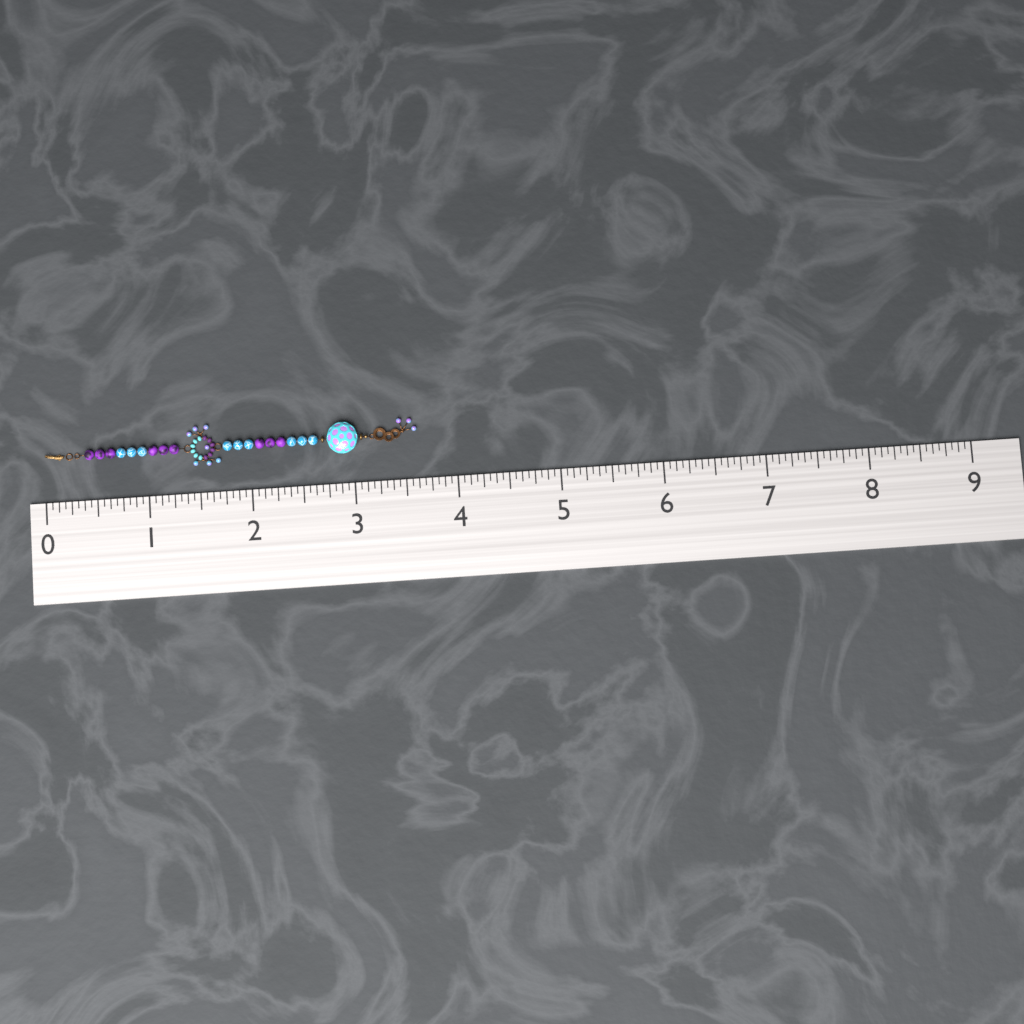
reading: 3.6250 (no unit)
